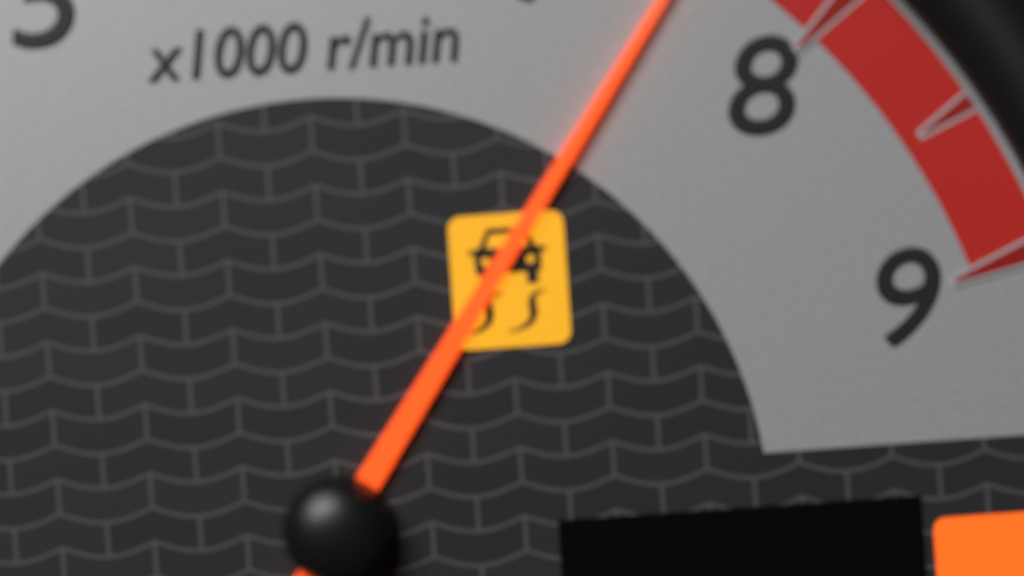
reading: 7.5 x1000 r/min
